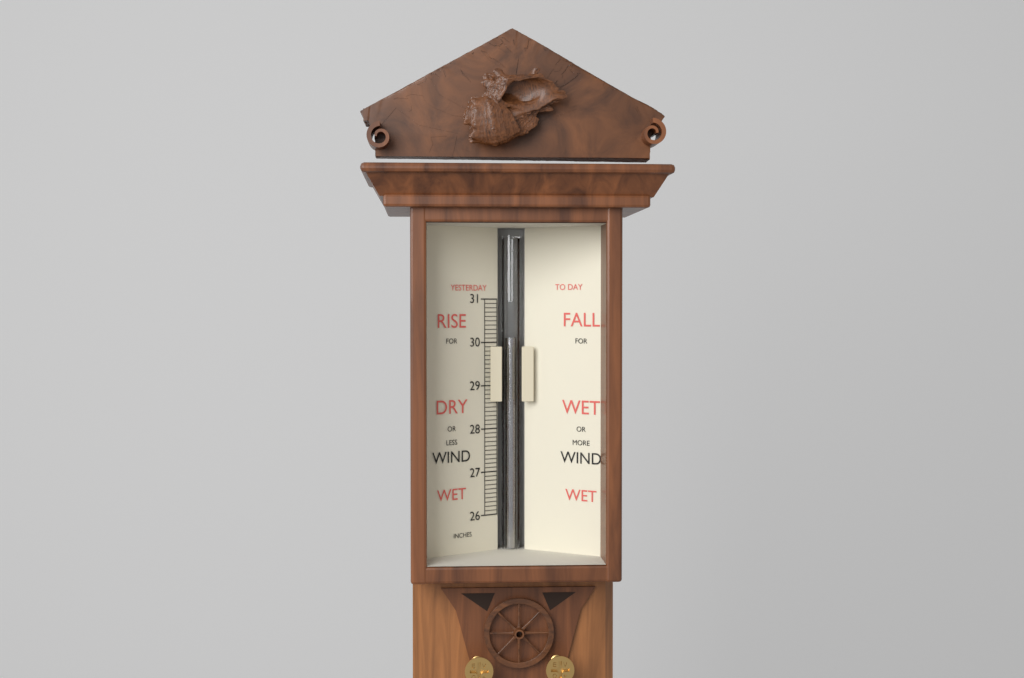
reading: 30.1 in
